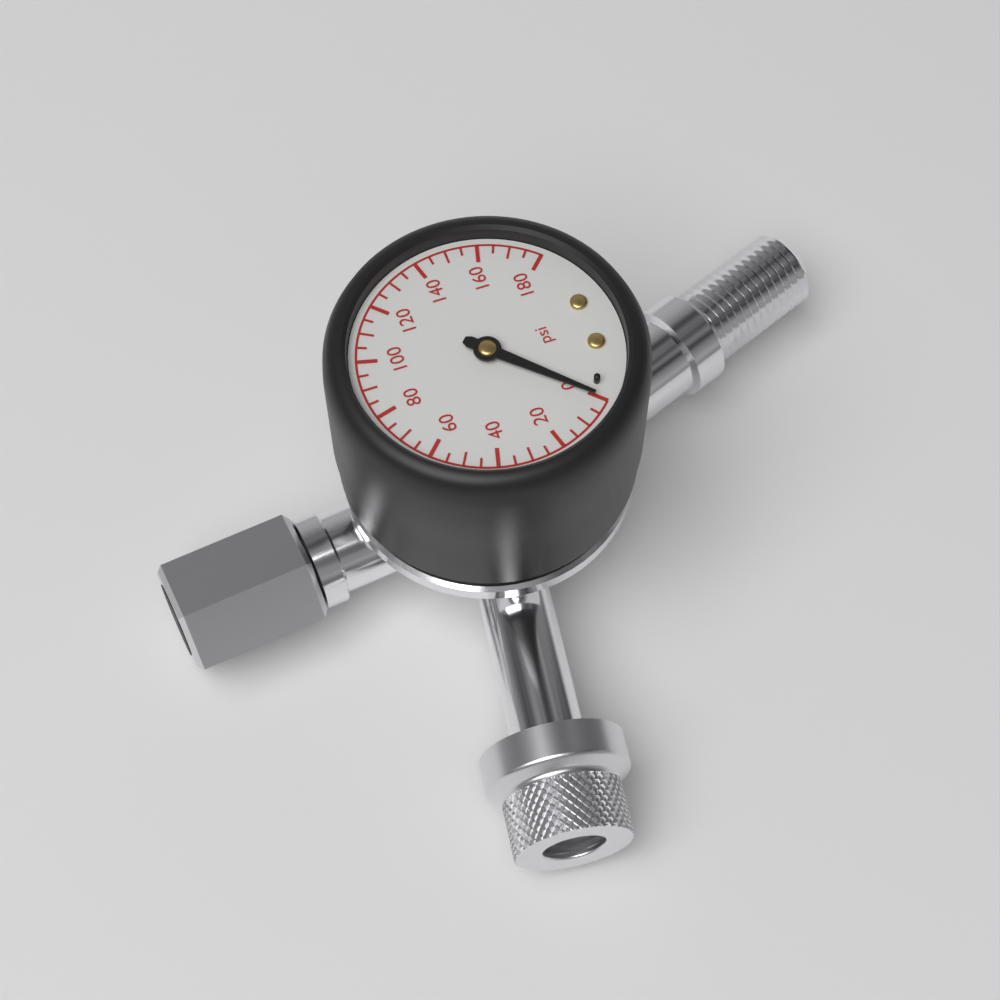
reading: 0 psi
